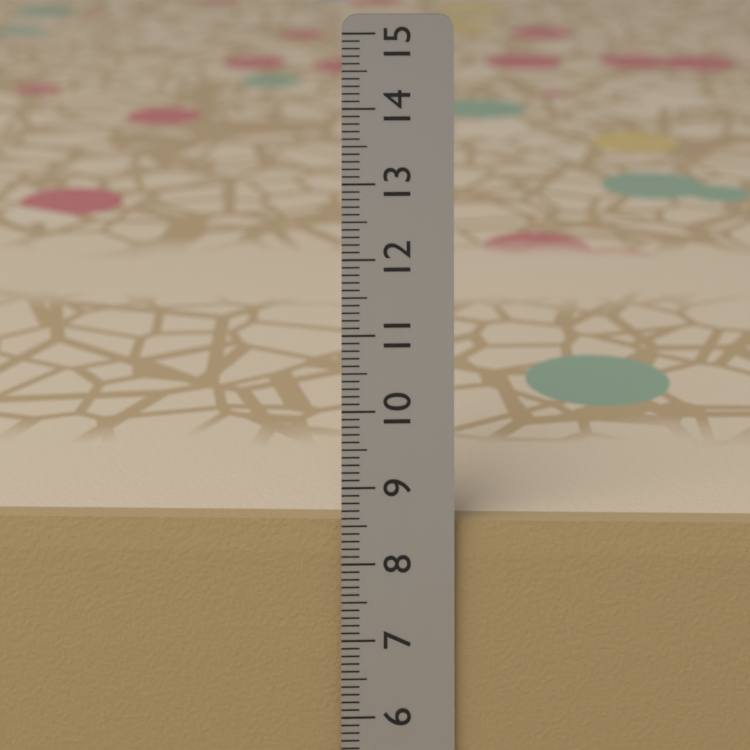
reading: 8.5 cm
